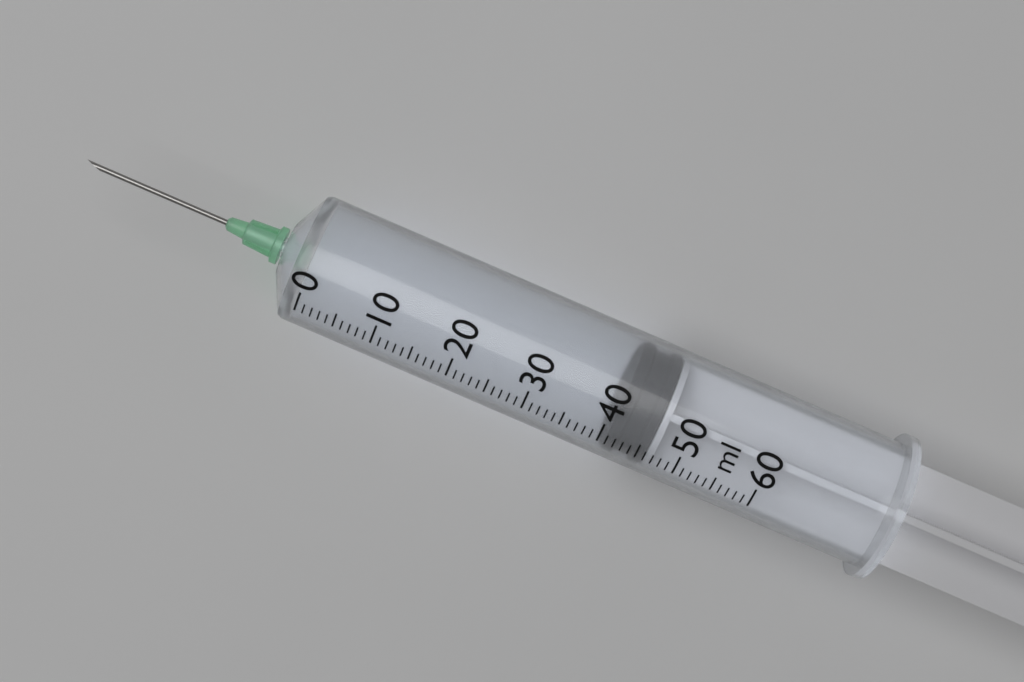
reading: 41 ml
